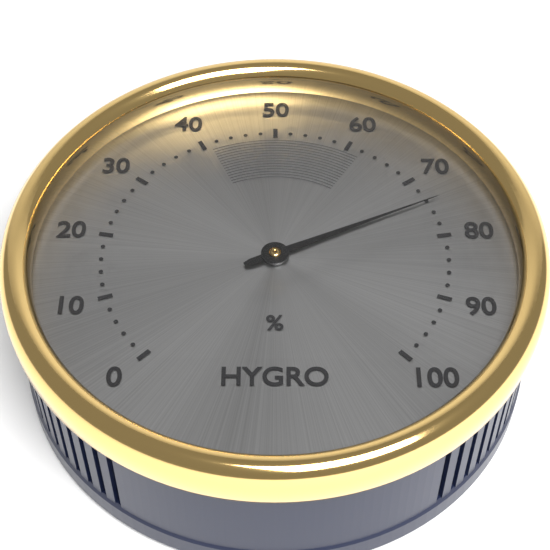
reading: 74 %
